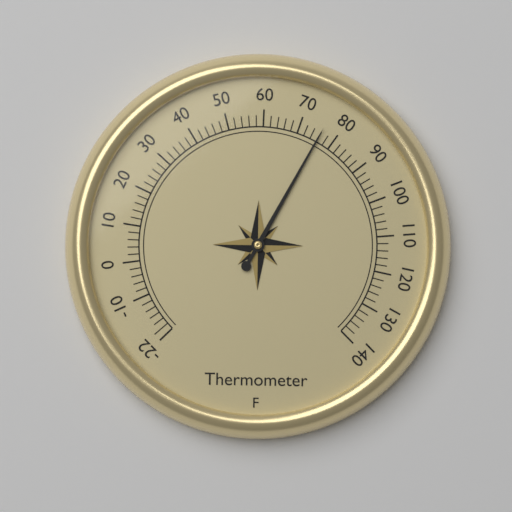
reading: 76 °F
